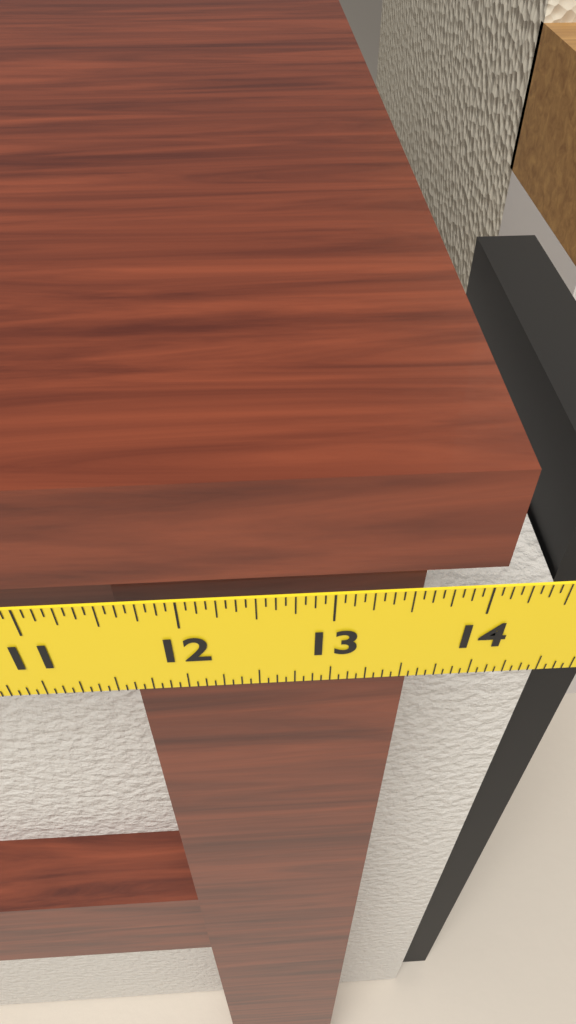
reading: 14.0625 in
